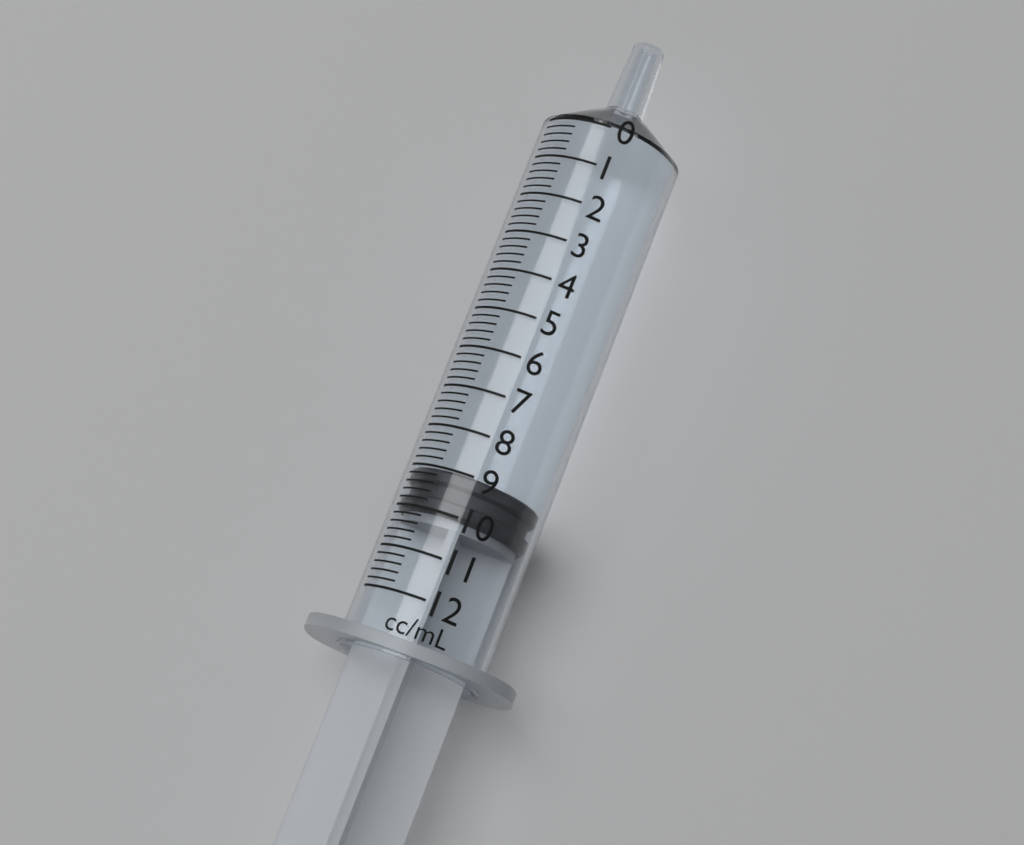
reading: 9.0 ml
